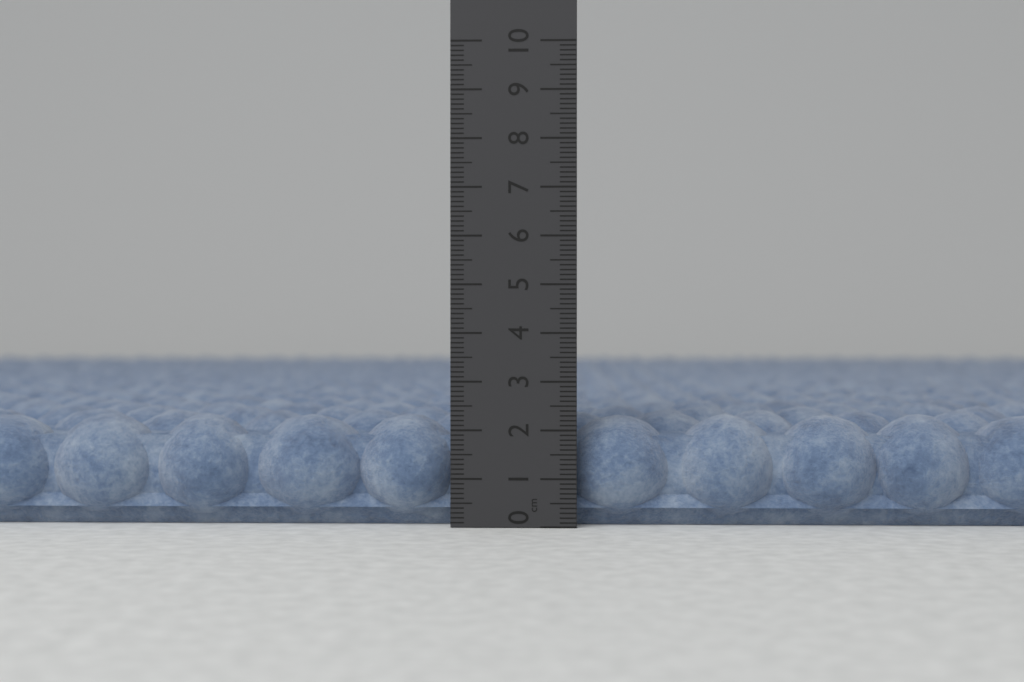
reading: 2.3 cm
